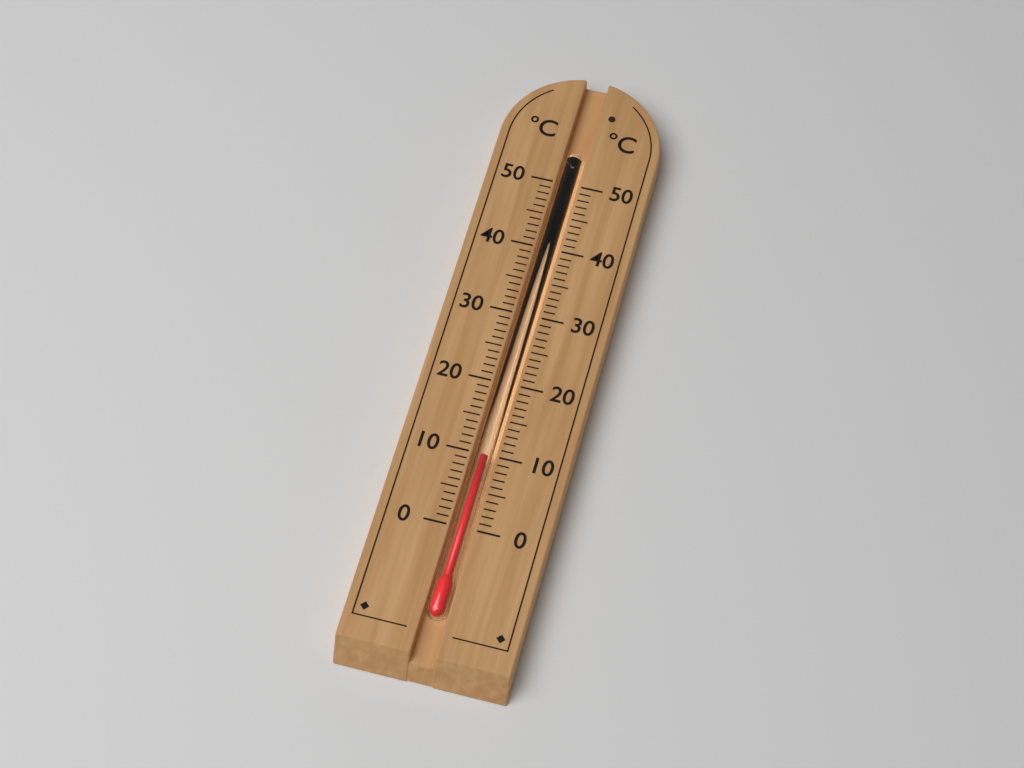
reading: 10 °C
